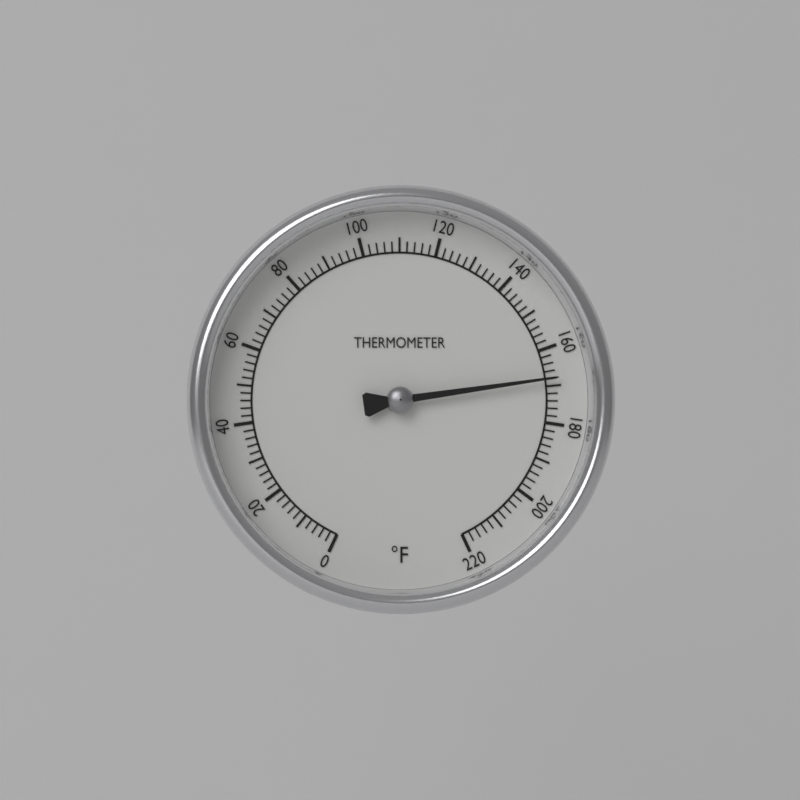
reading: 168 °F
